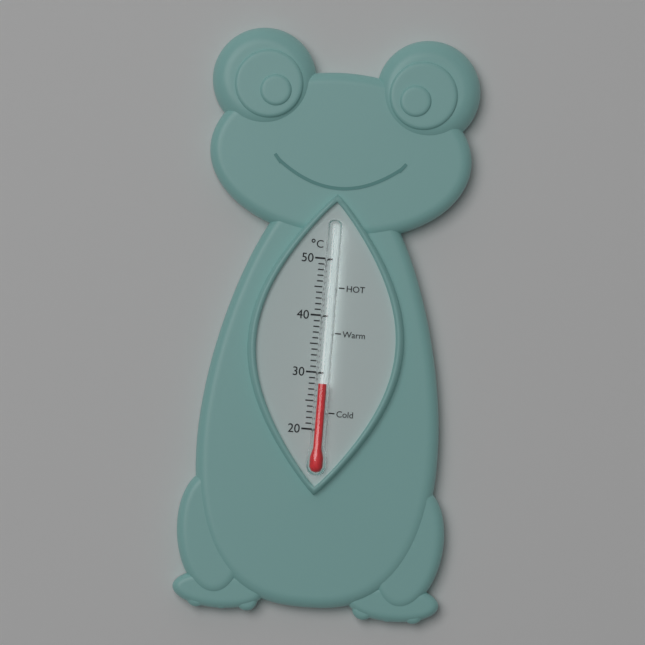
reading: 28 °C
